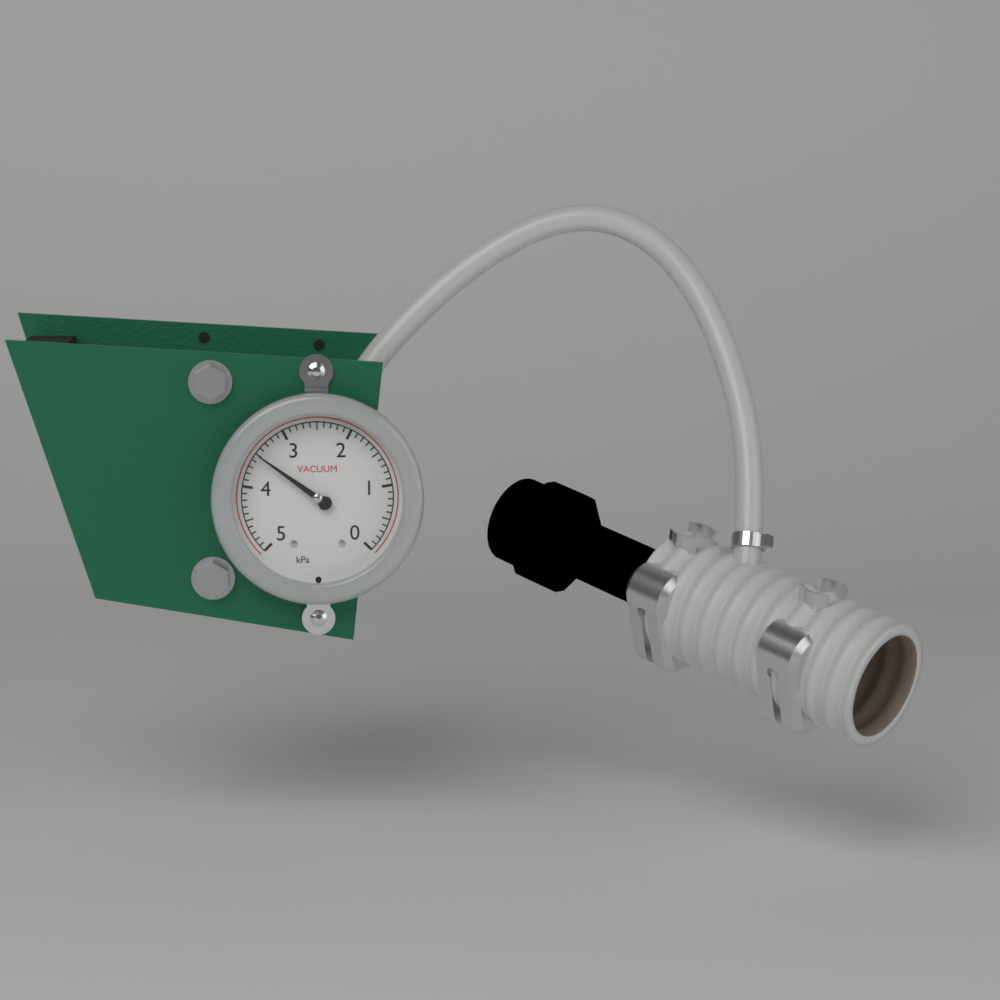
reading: 3.5 kPa
